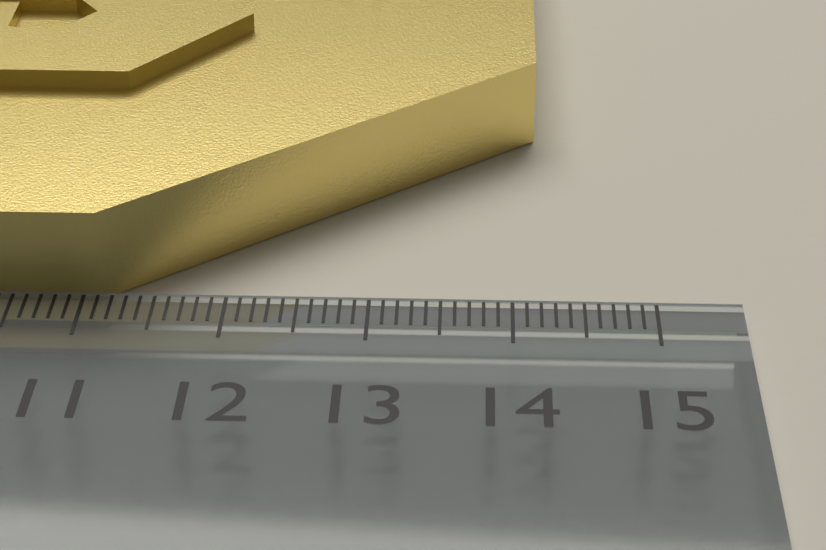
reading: 14.2 cm
